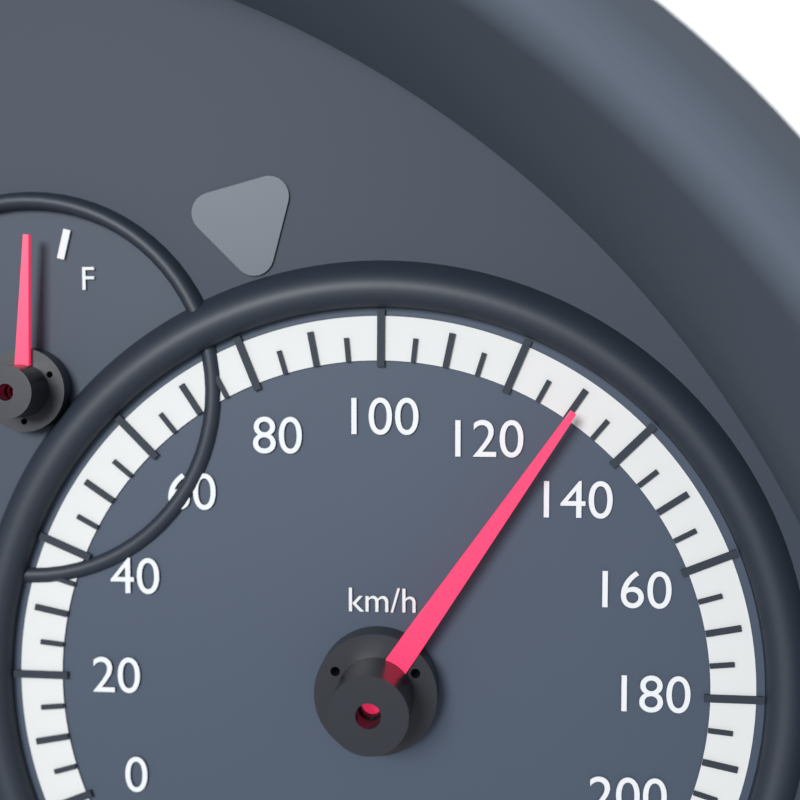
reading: 130 km/h
